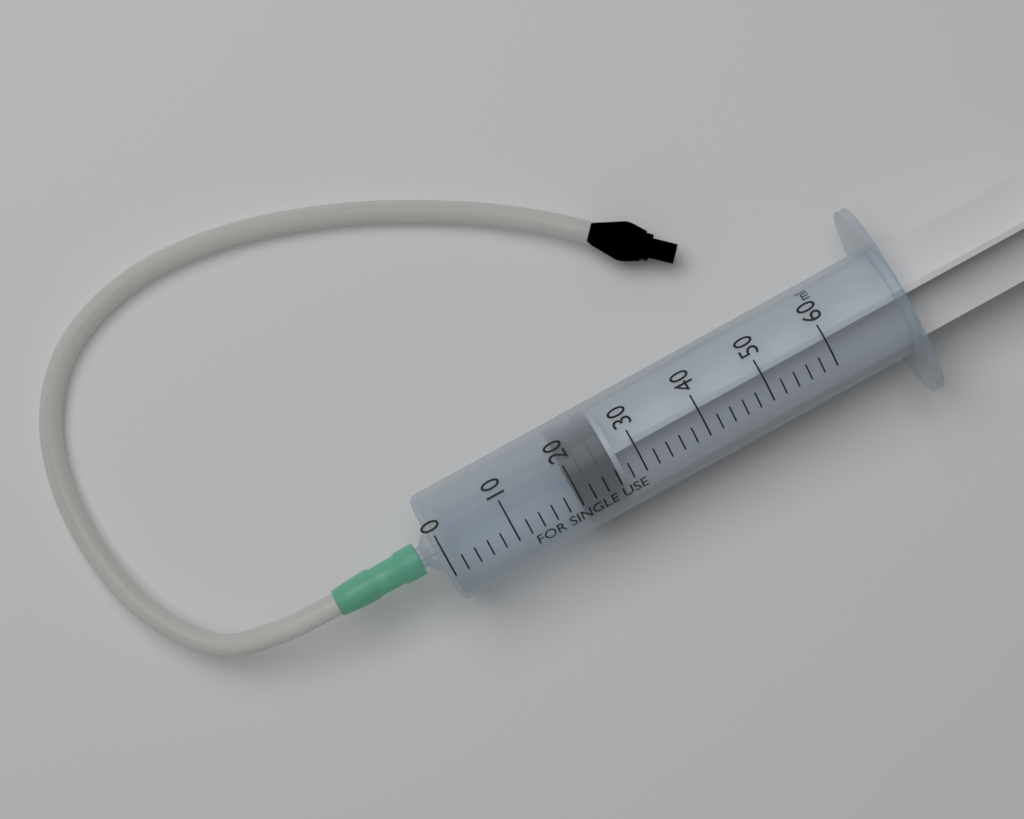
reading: 20 ml
